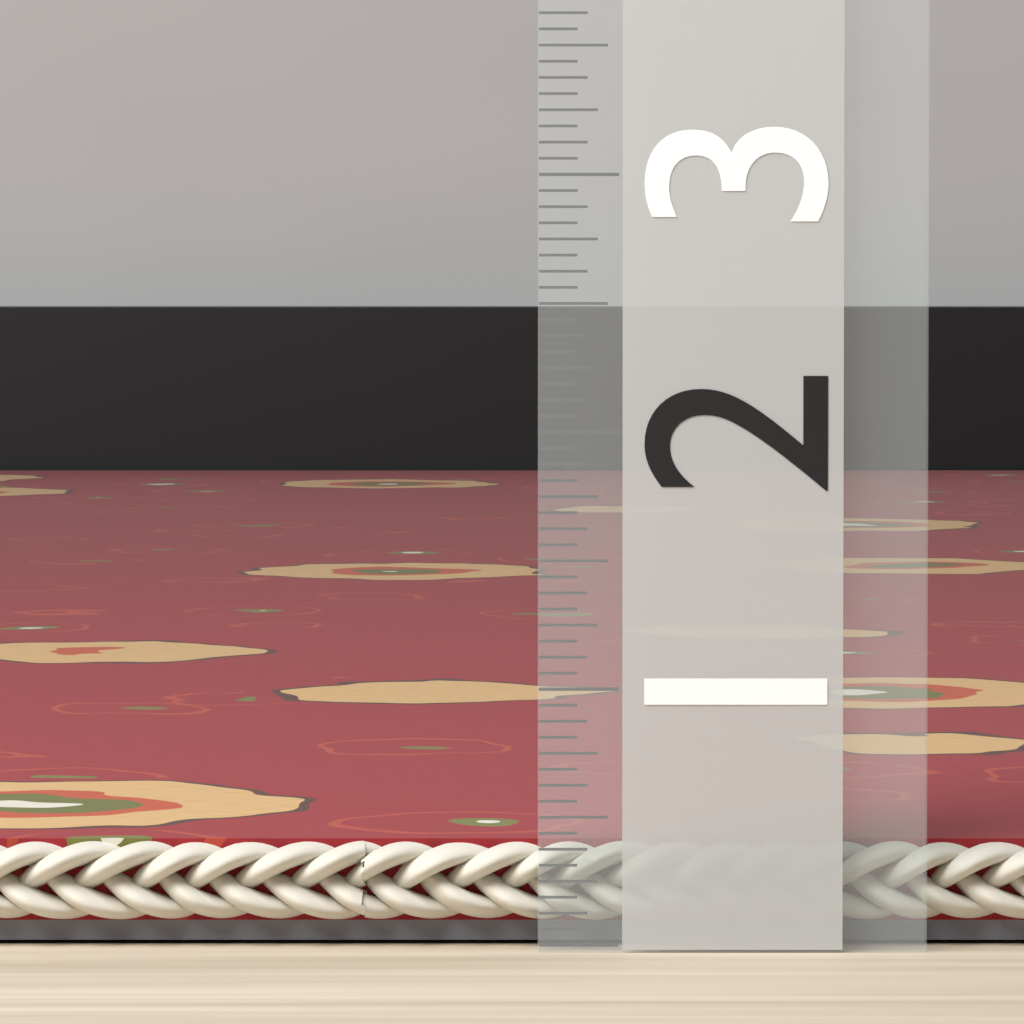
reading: 0.4000 (no unit)
